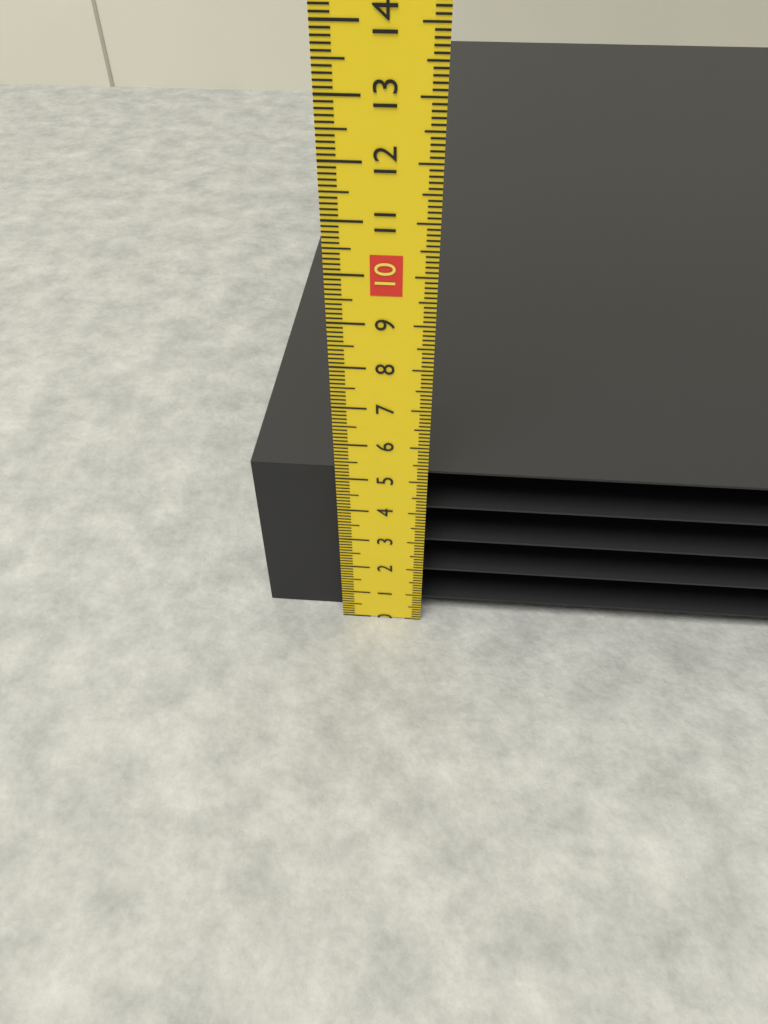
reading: 5.0 cm
